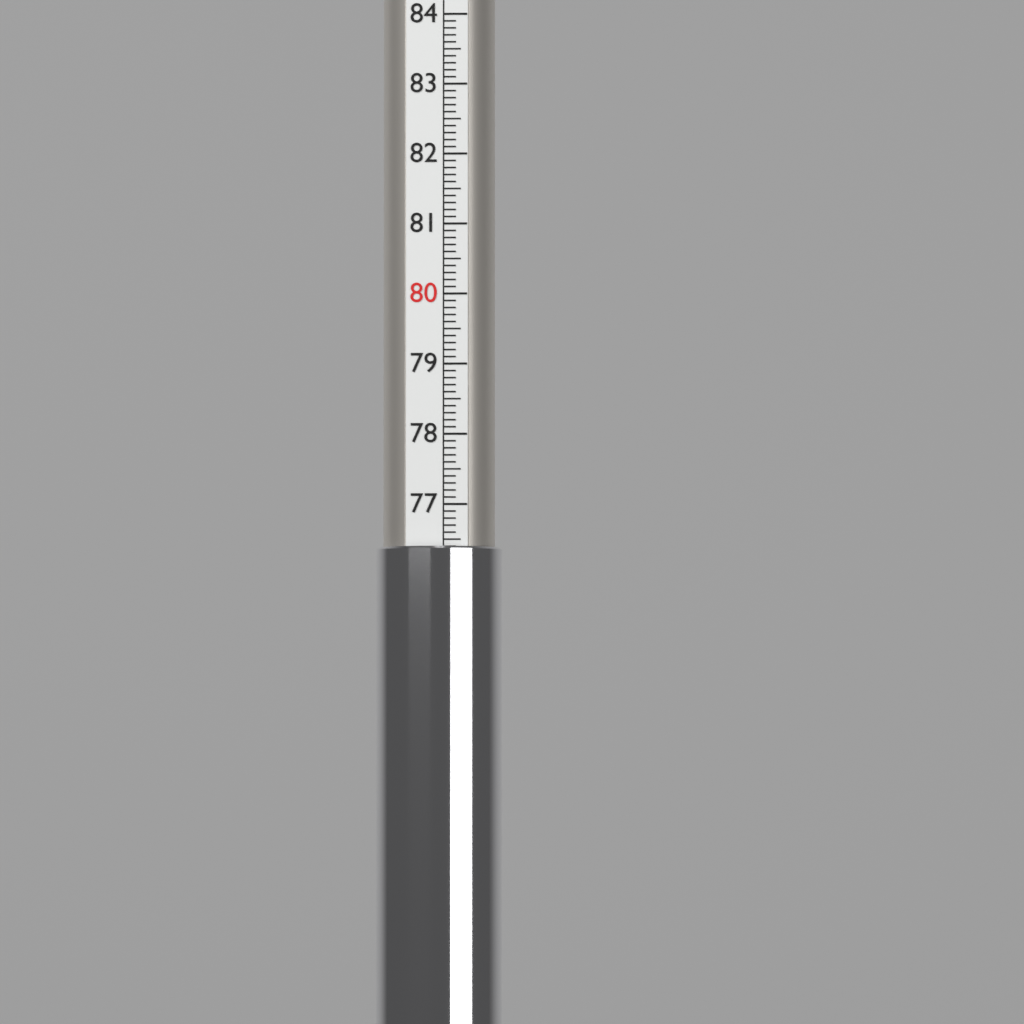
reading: 76.4 (no unit)
